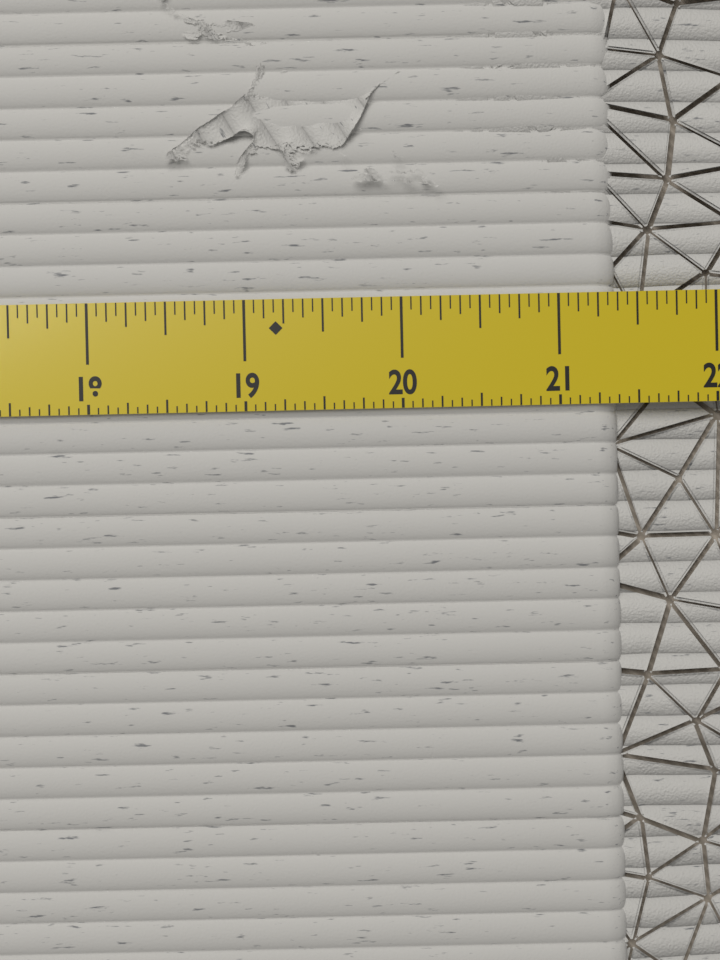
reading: 21.3750 in
